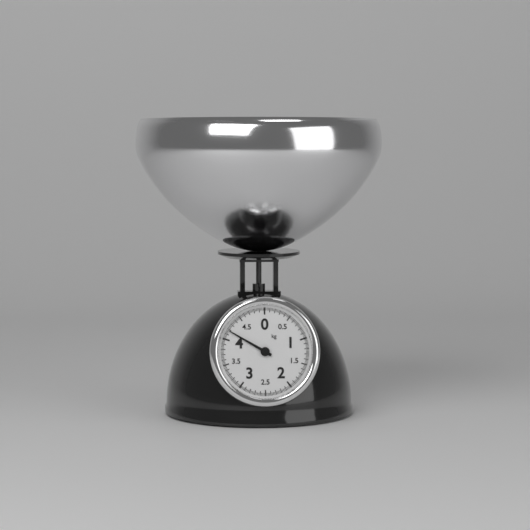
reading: 4.175 kg
